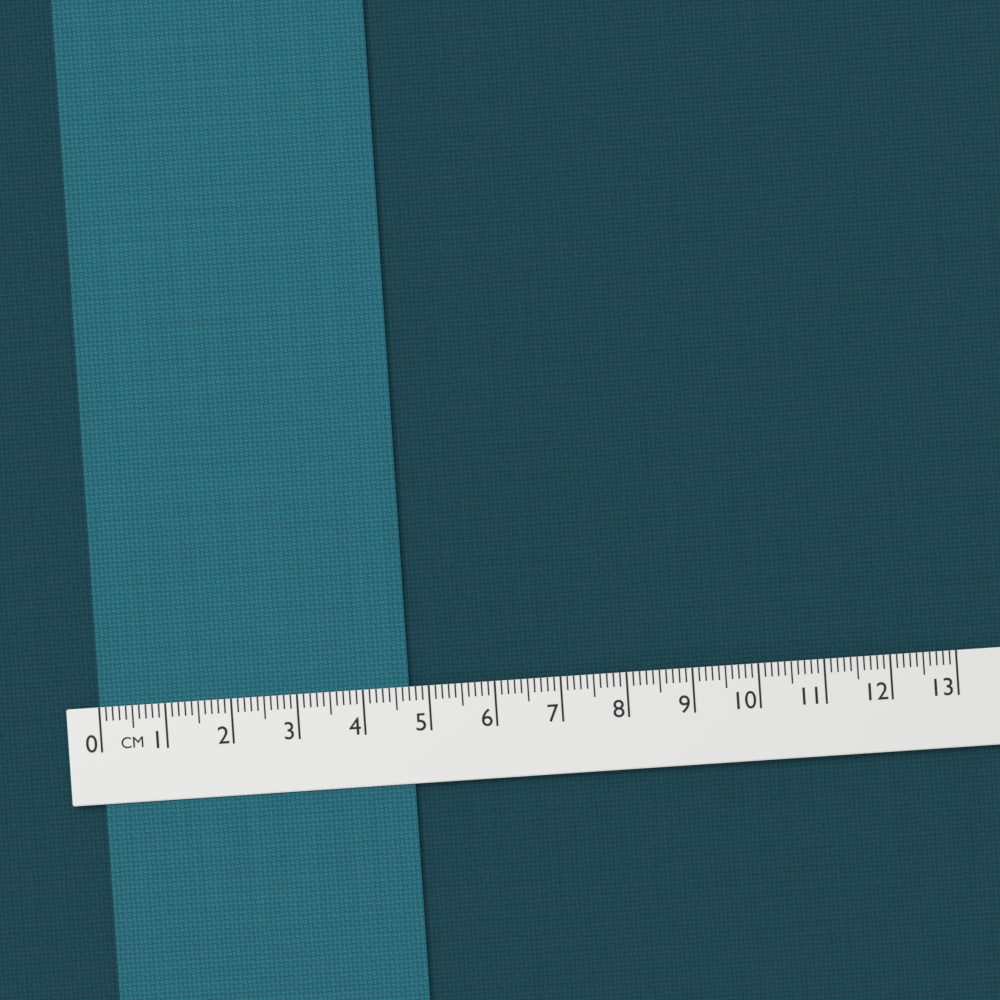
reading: 4.7 cm
